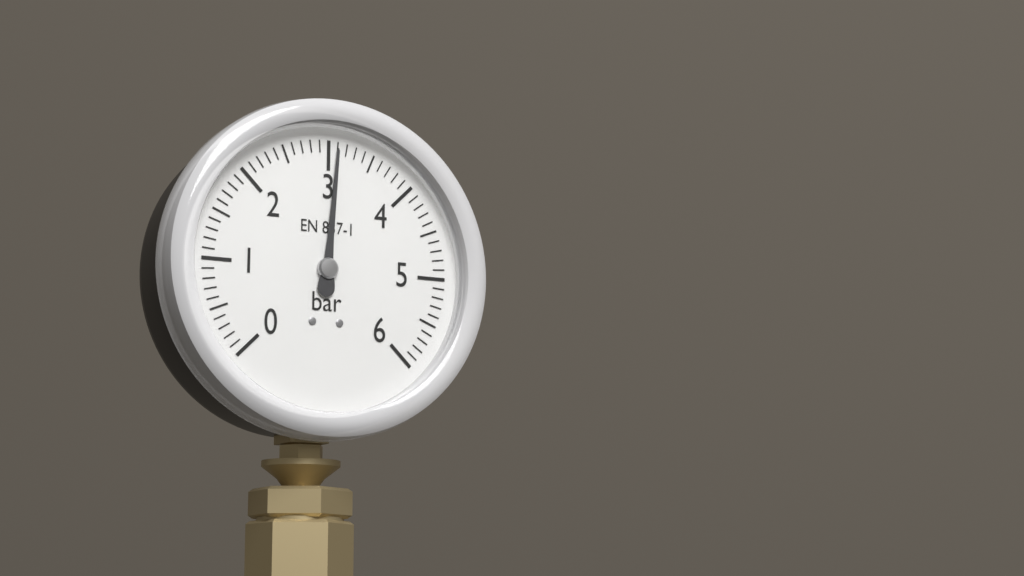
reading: 3.1 bar
